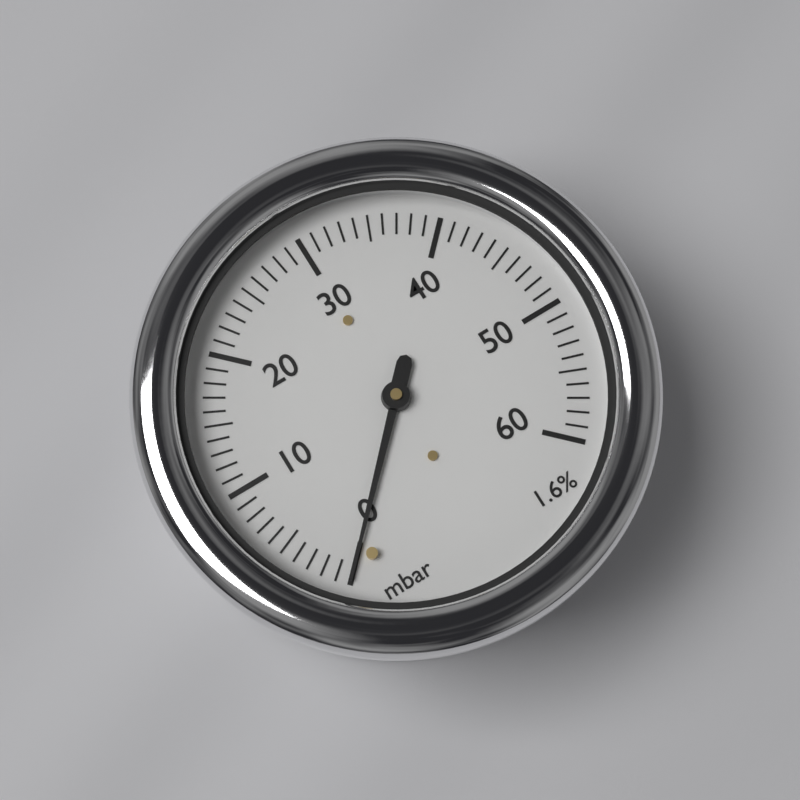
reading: 0 mbar
